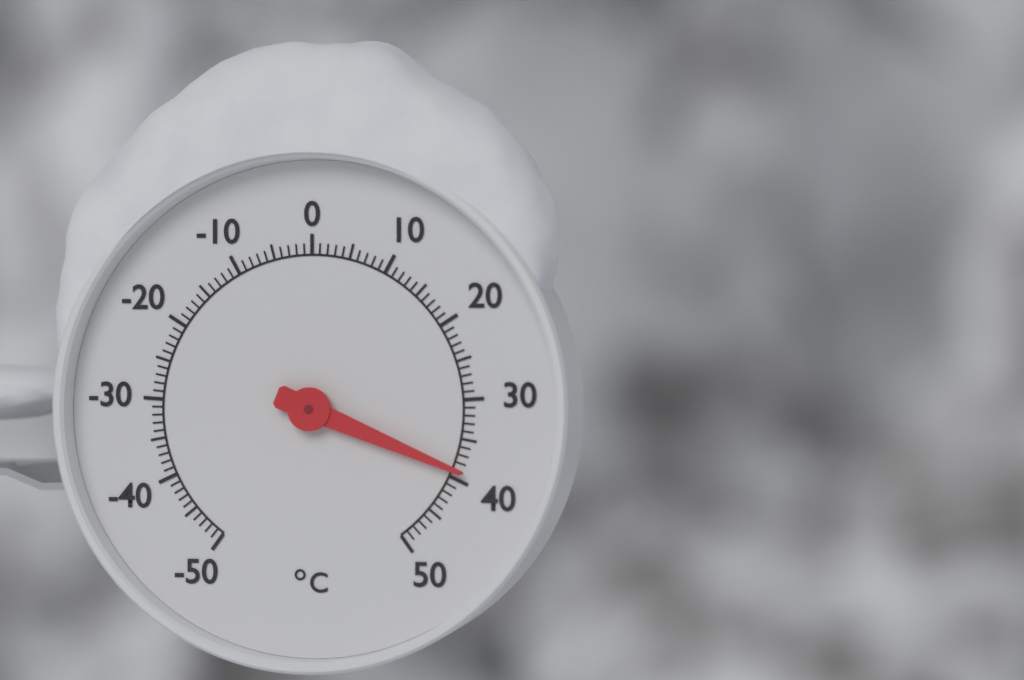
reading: 39 °C
